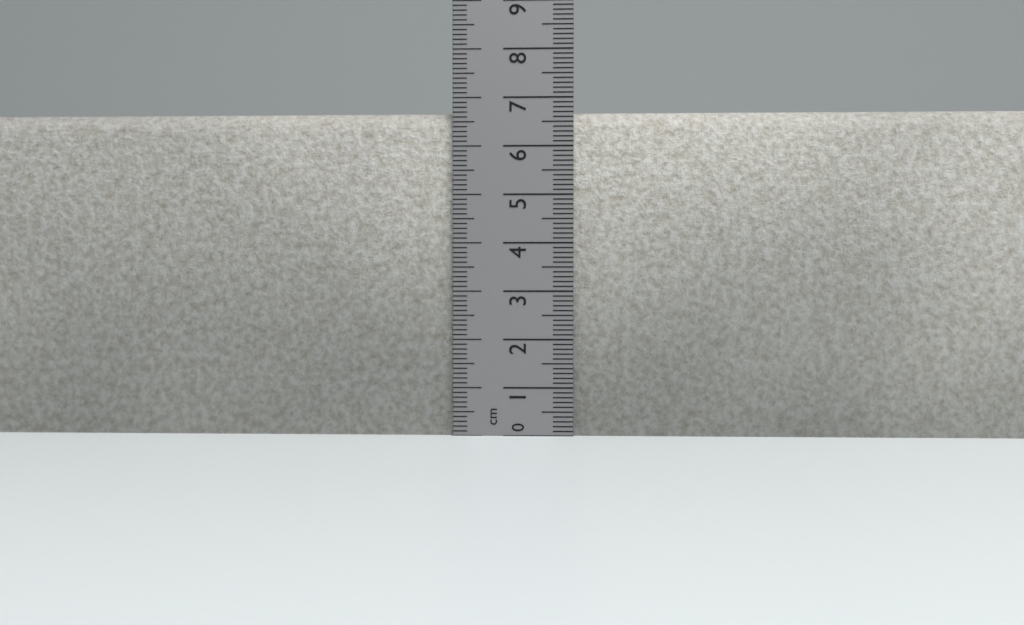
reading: 6.7 cm
